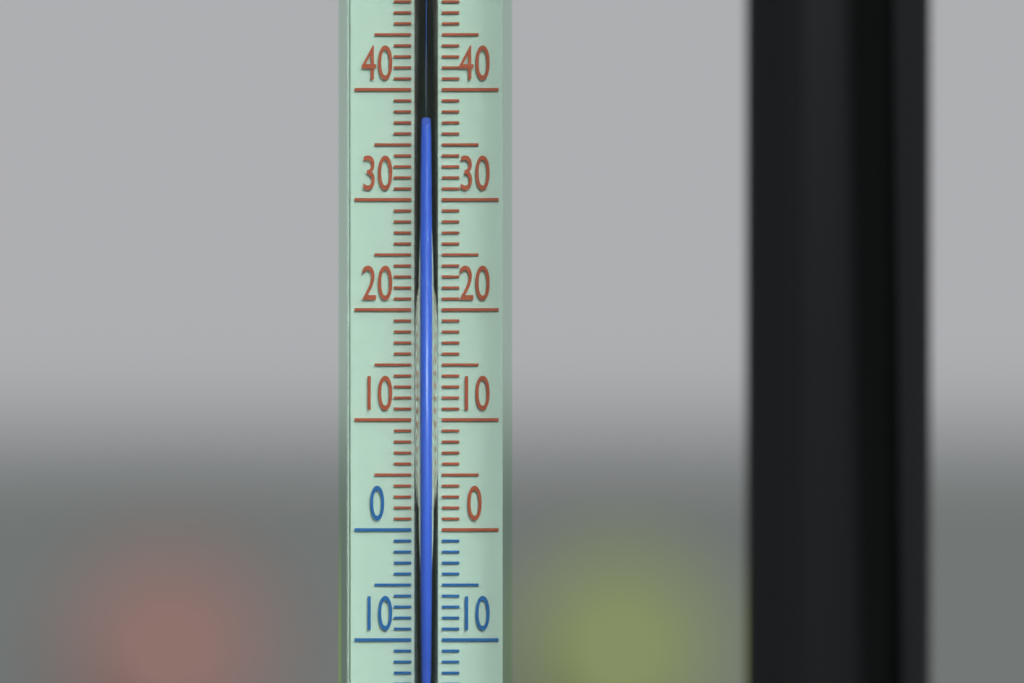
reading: 36.5 °C
